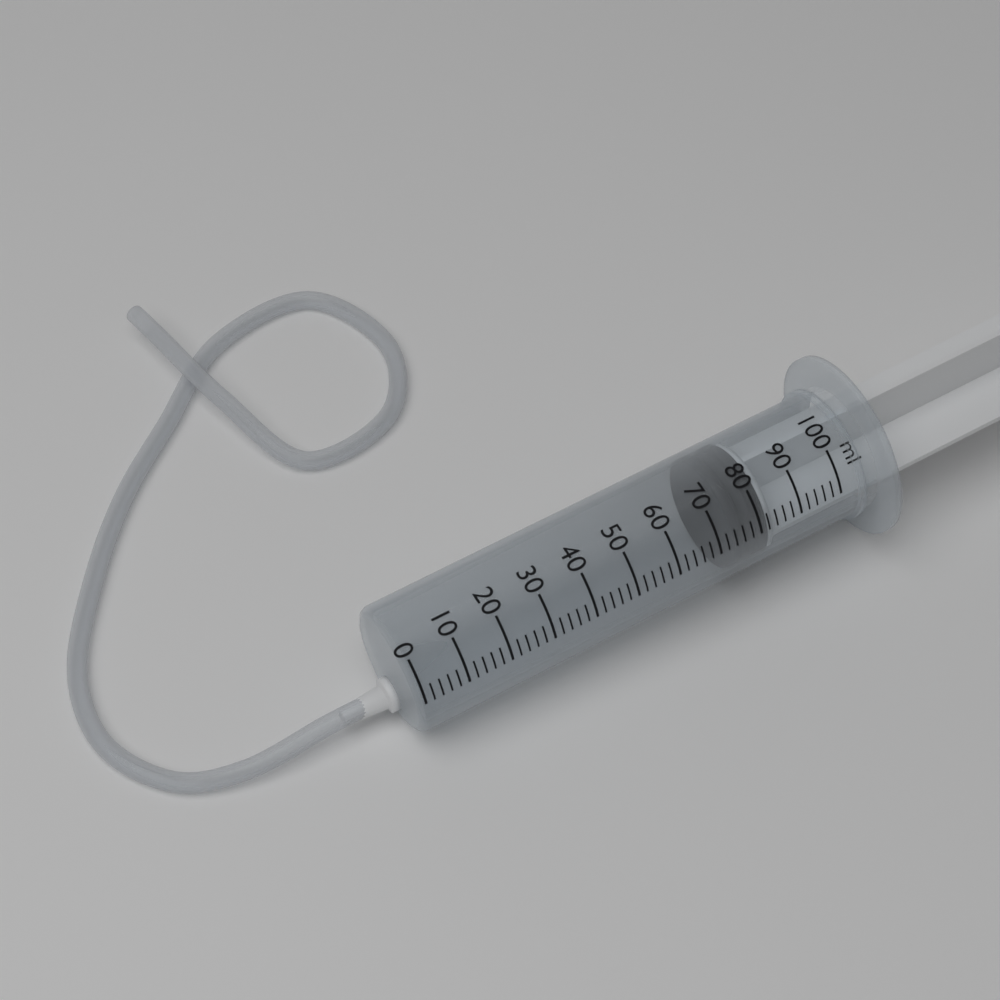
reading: 74 ml
